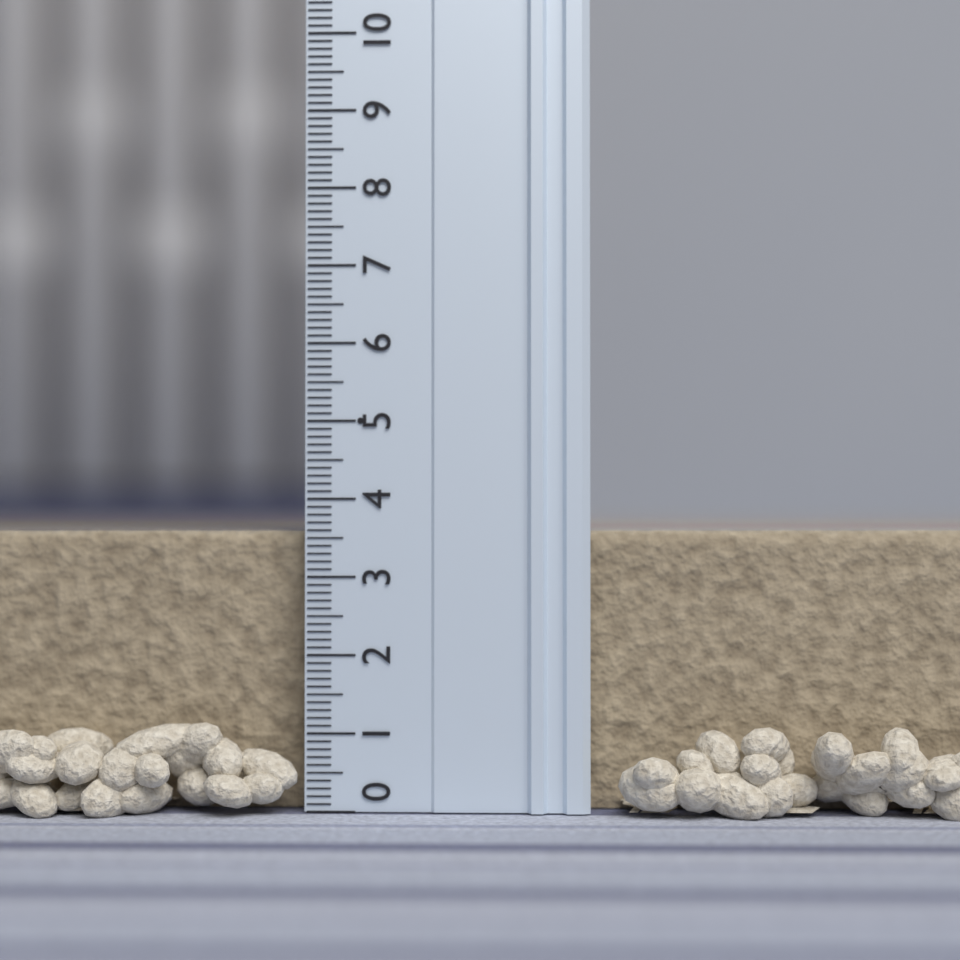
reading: 3.6 (no unit)
